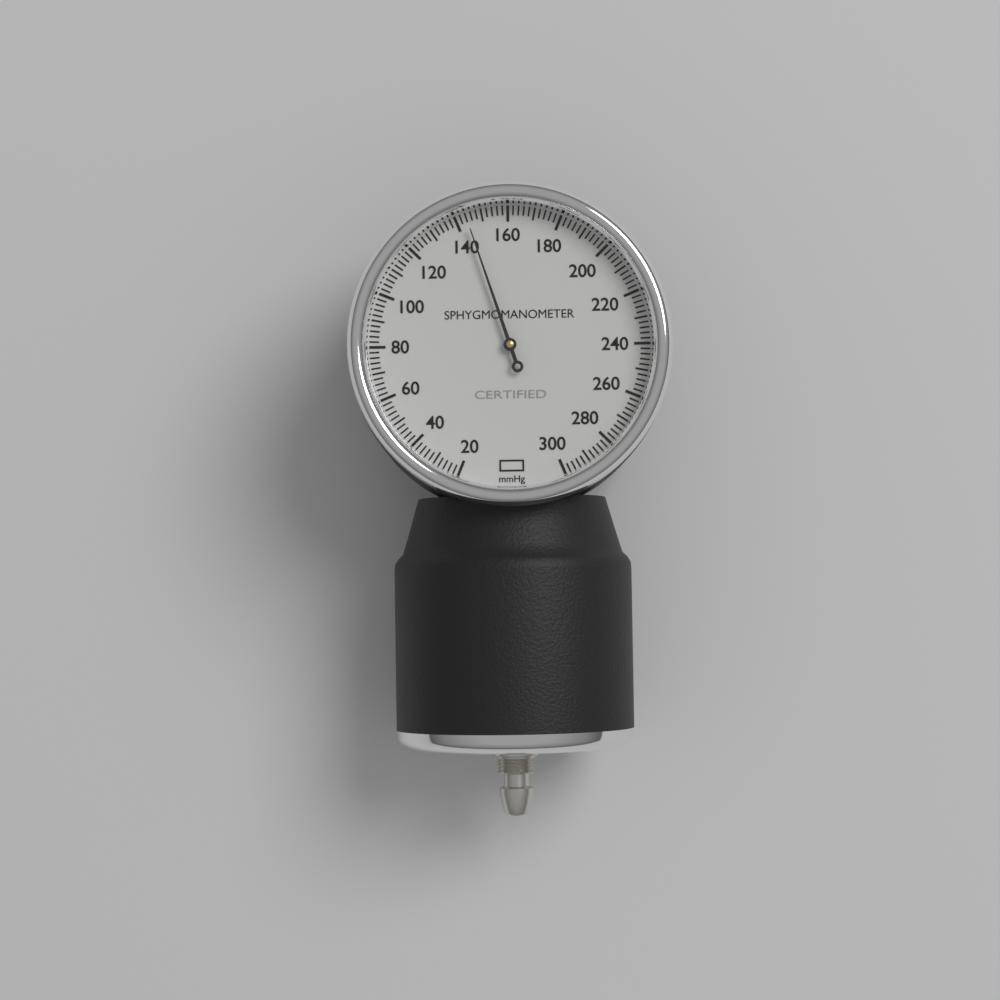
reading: 144 mmHg
